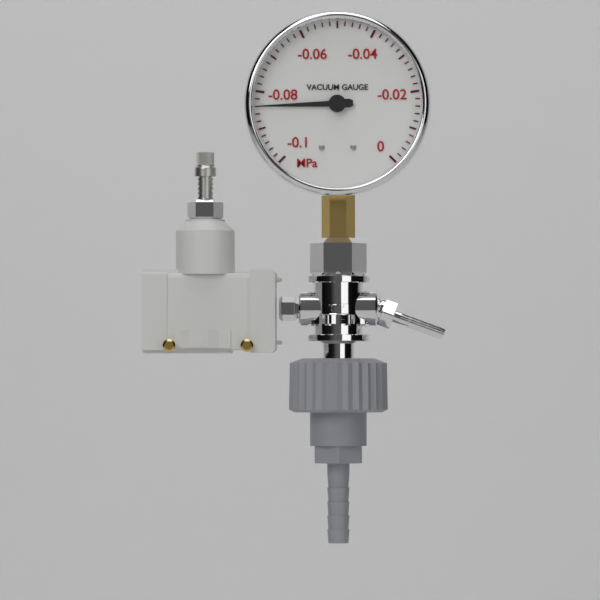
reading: -0.084 MPa
